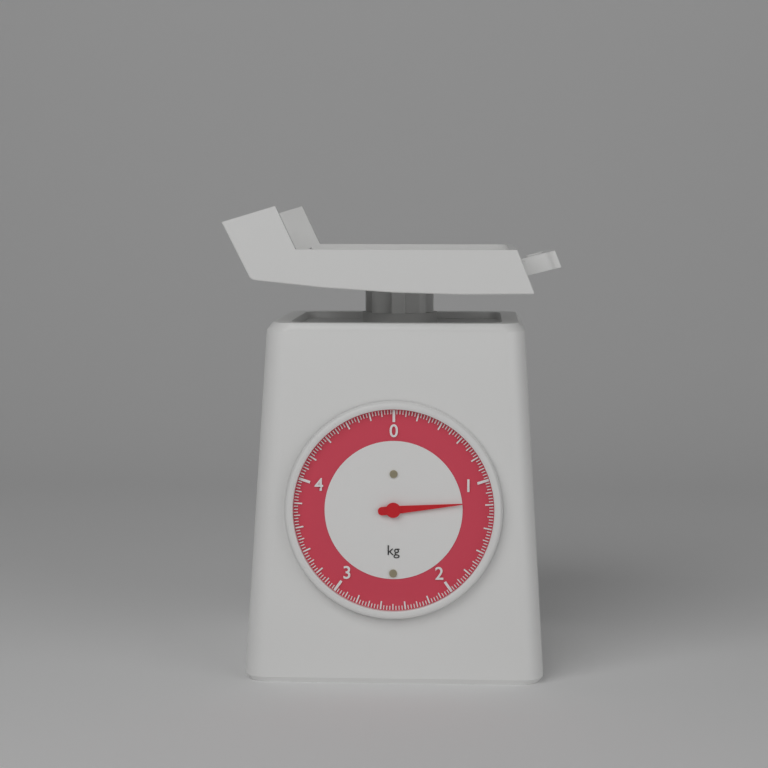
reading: 1.175 kg
